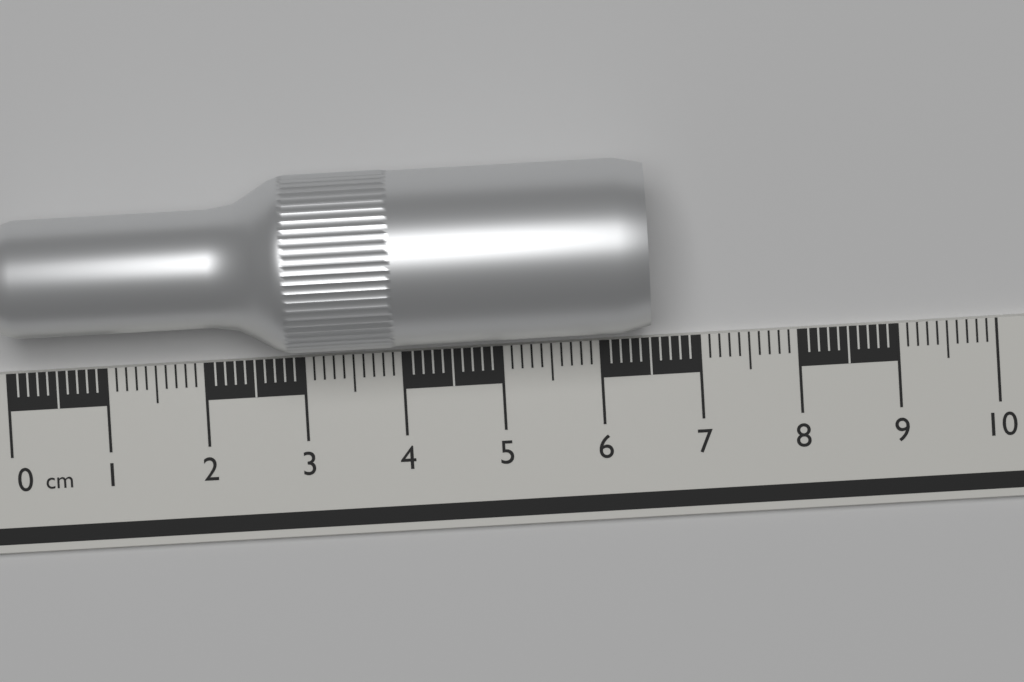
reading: 6.5 cm
